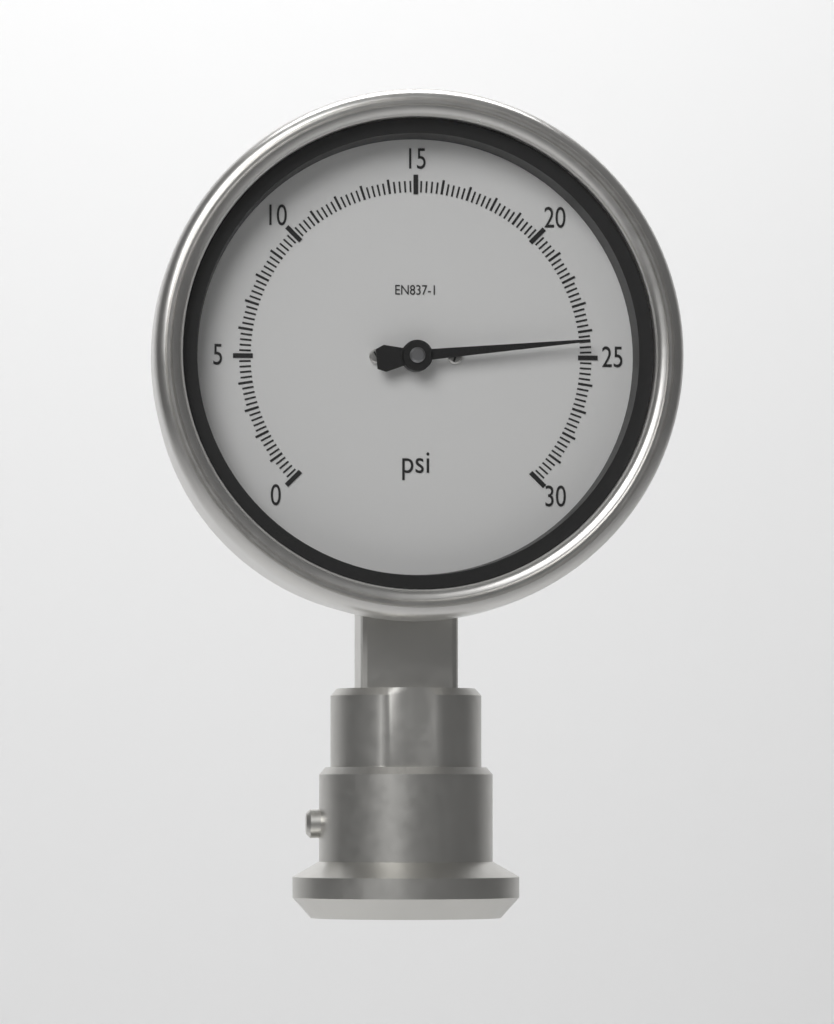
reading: 24.4 psi
